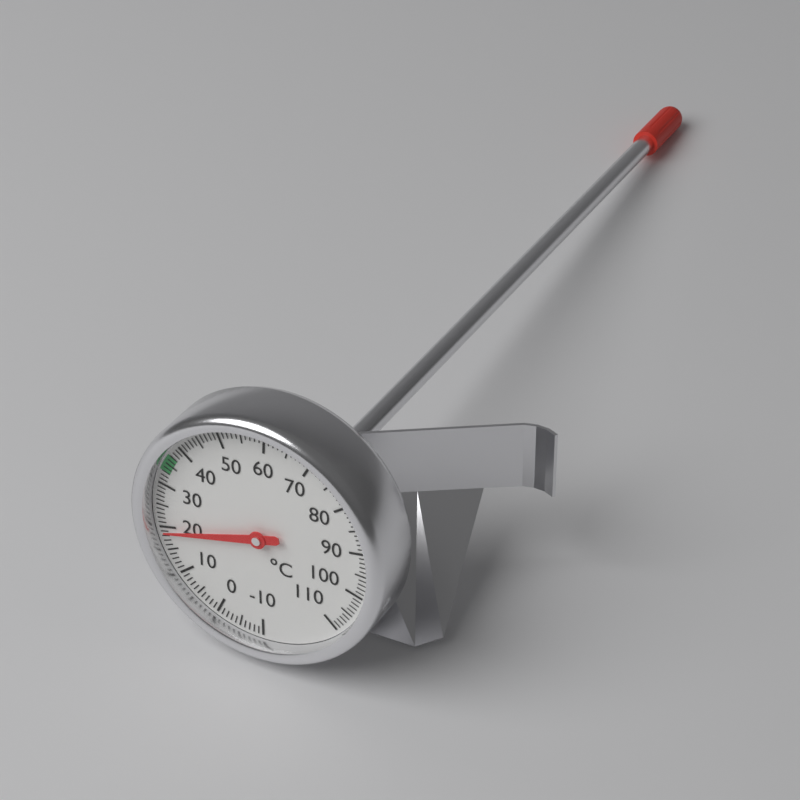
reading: 19 °C
